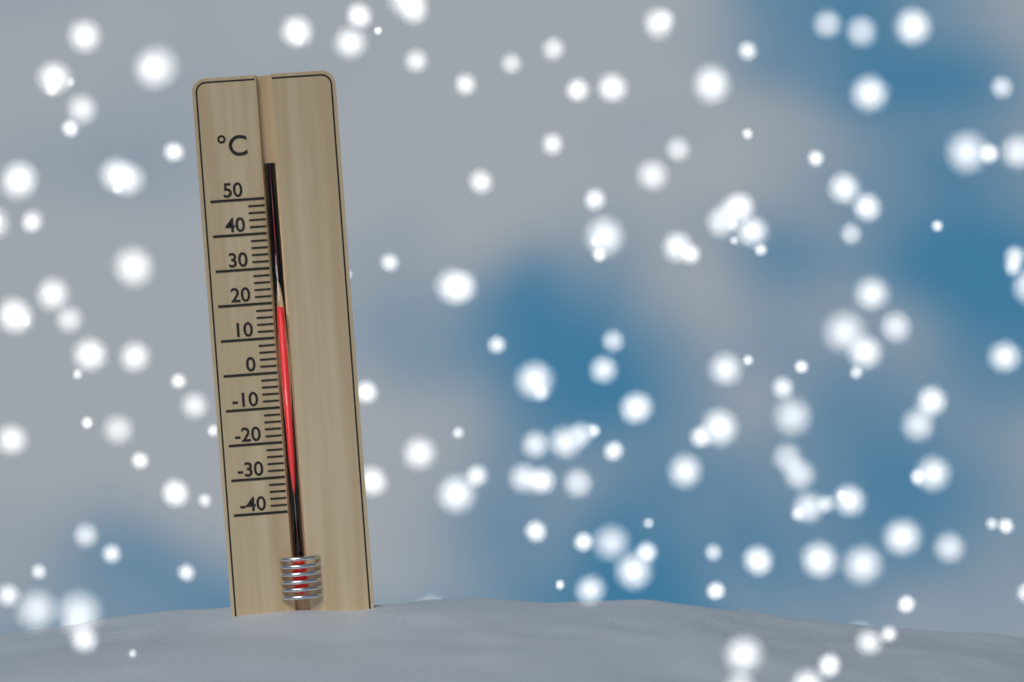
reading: 18 °C
